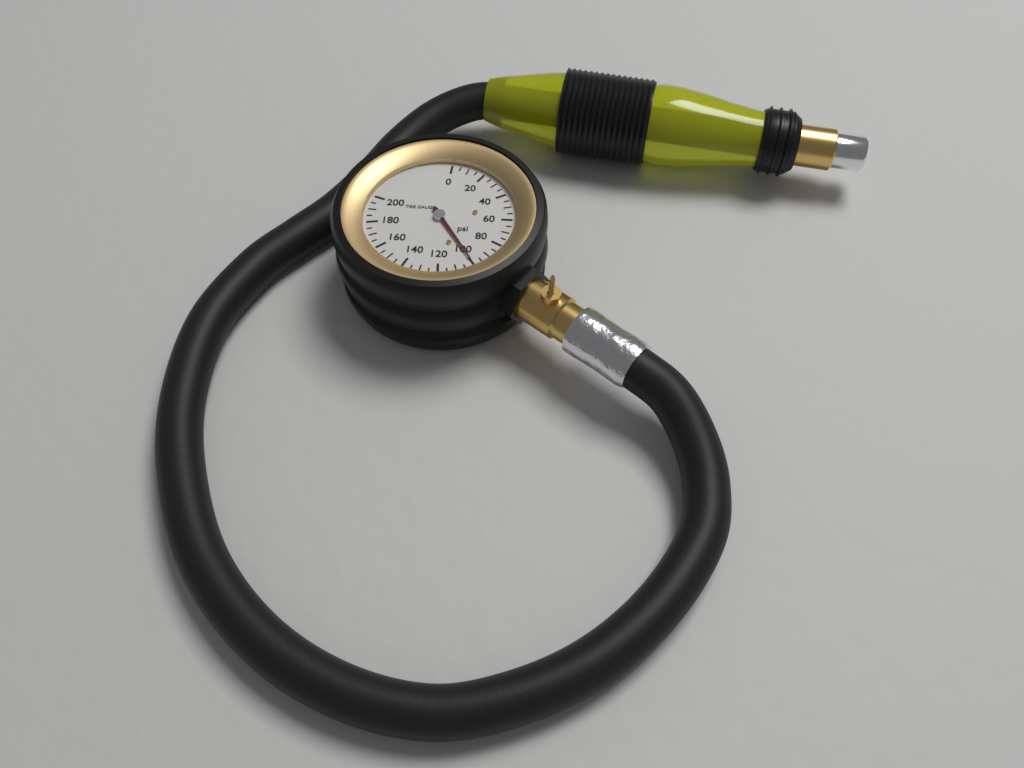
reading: 100 psi
